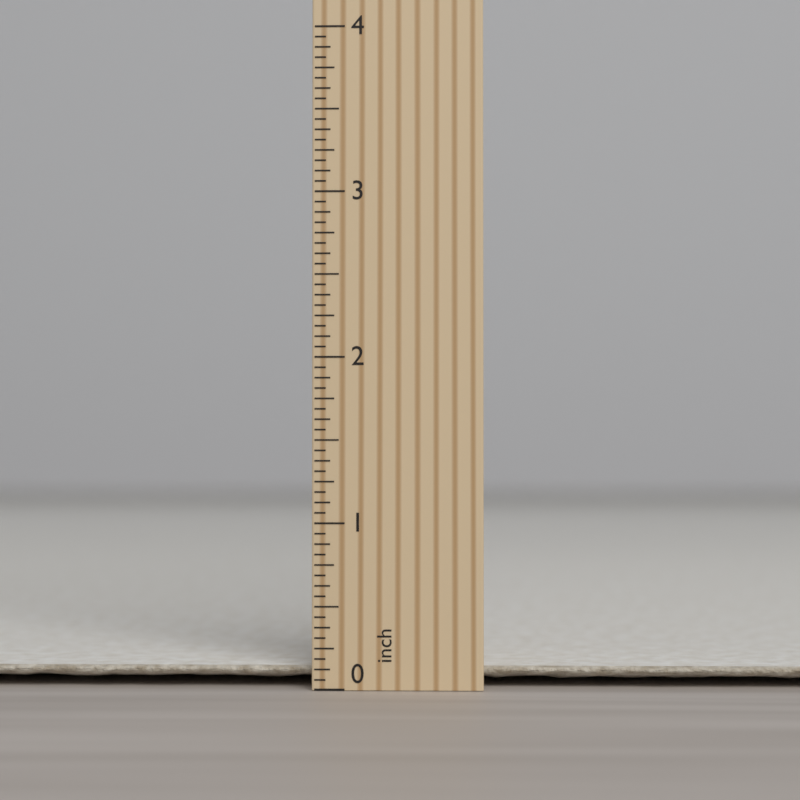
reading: 0.1250 inch
